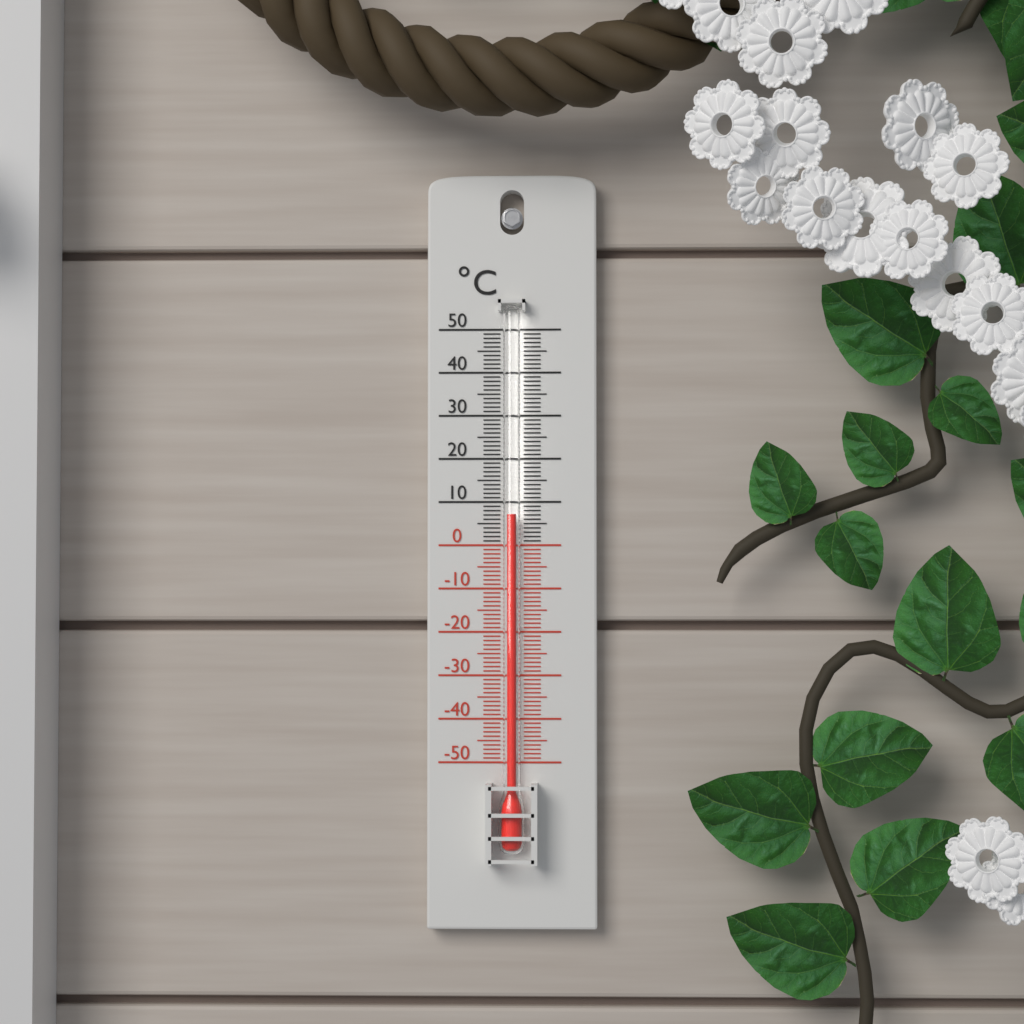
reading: 7 °C
